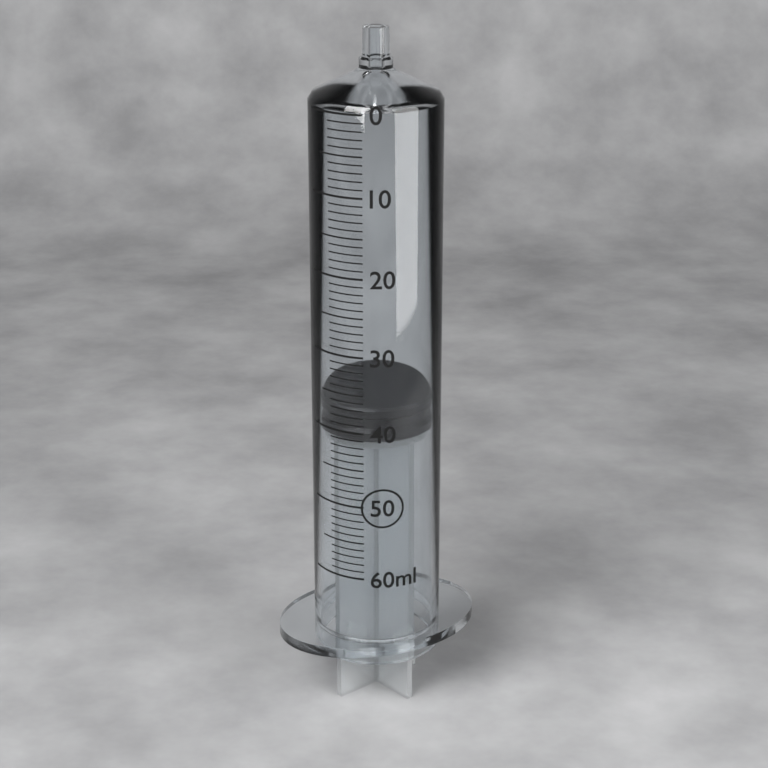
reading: 37 ml
